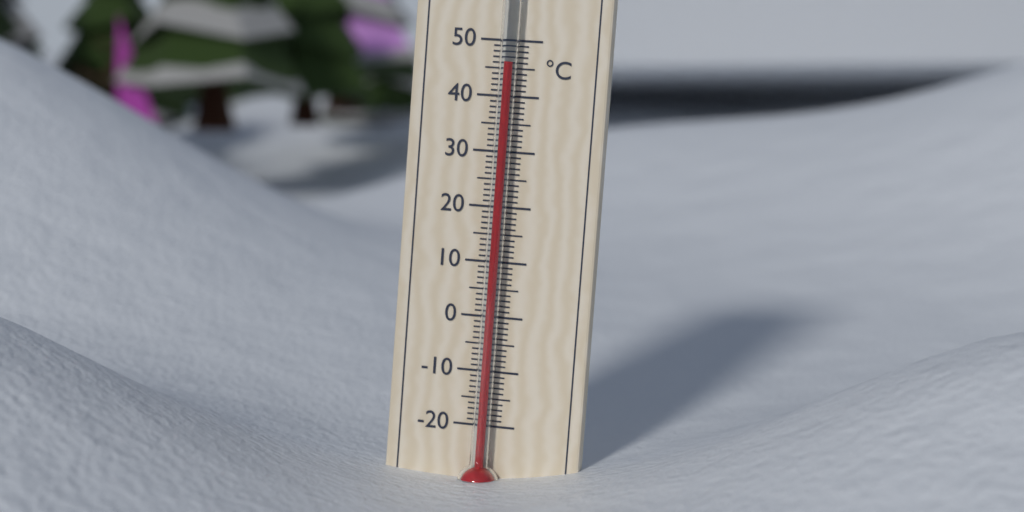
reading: 46 °C
